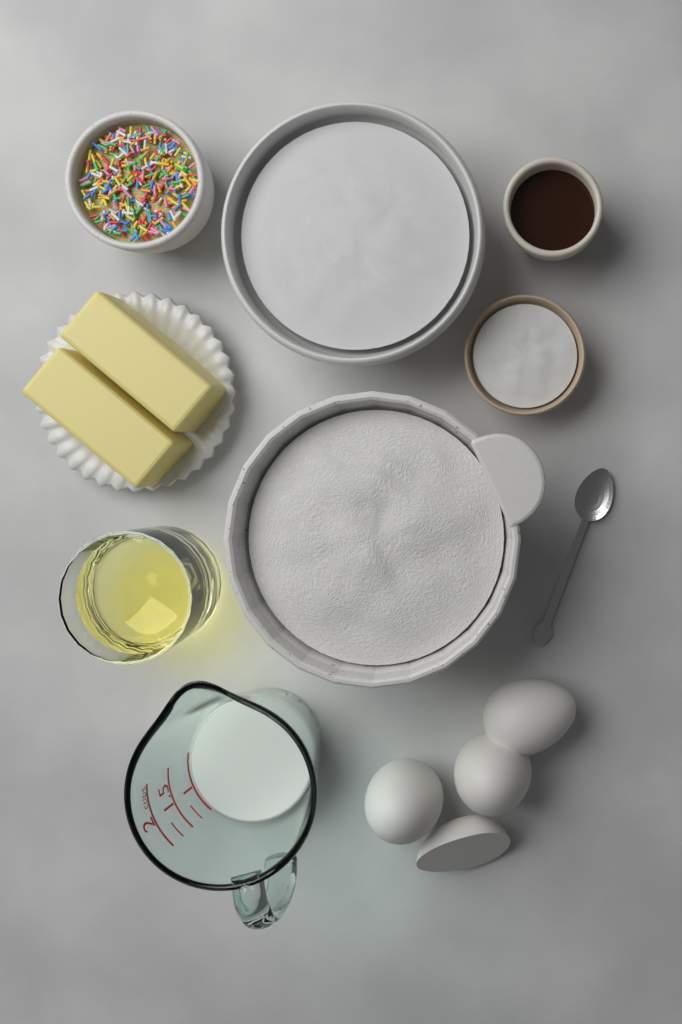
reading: 1.00 cups
